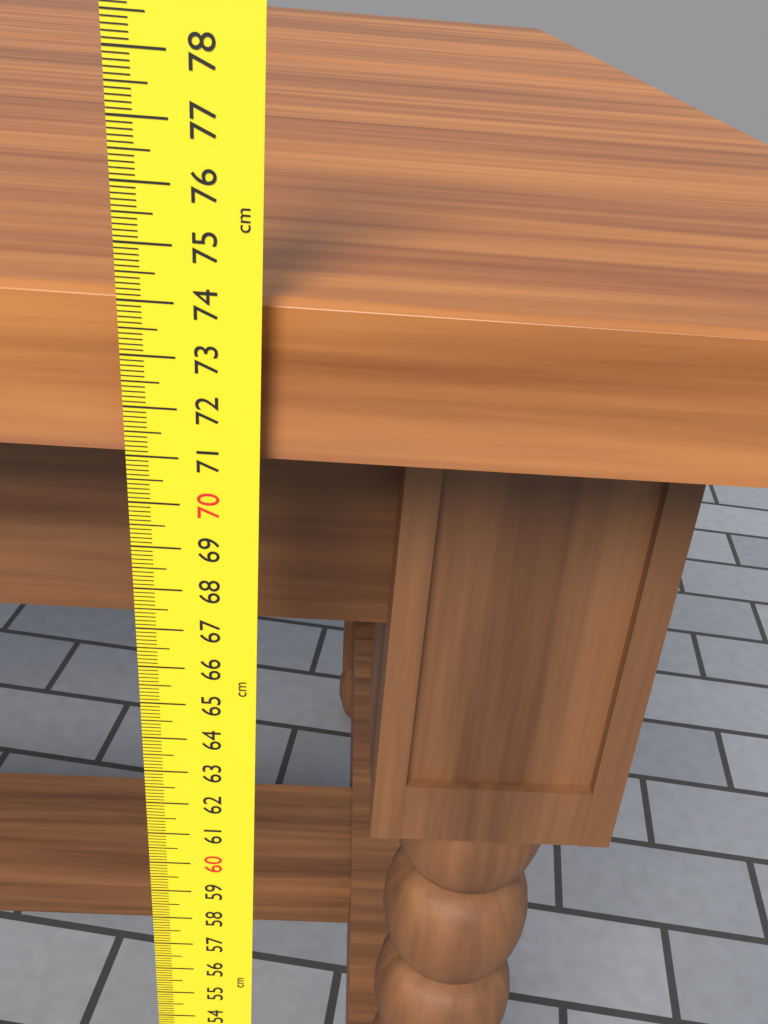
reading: 74.0 cm
